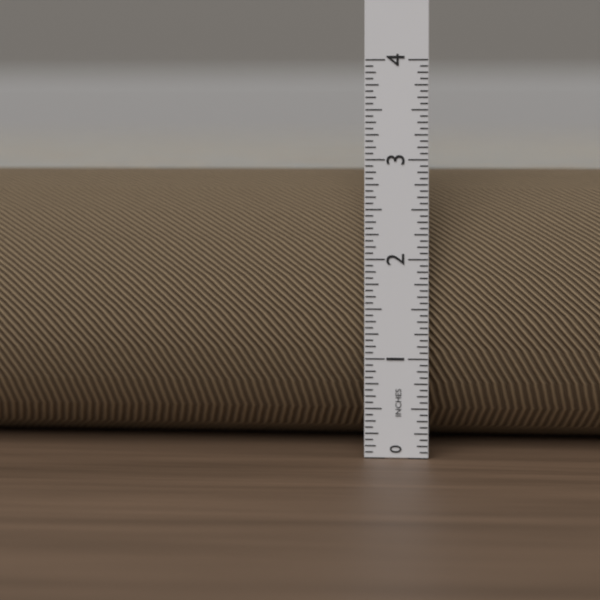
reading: 2.8750 in
